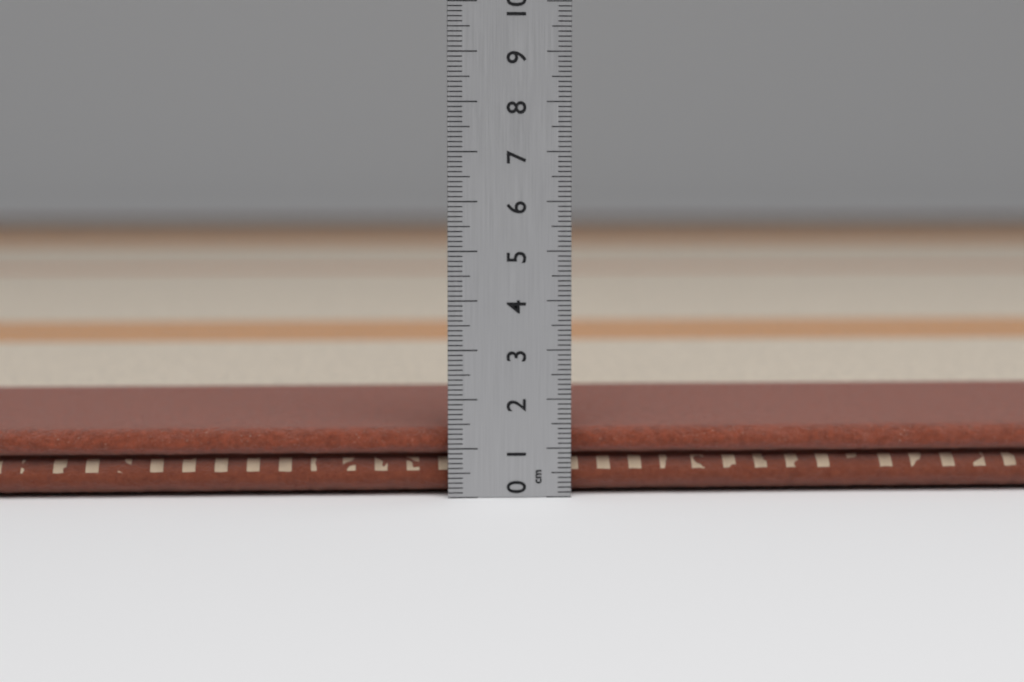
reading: 1.4 cm
